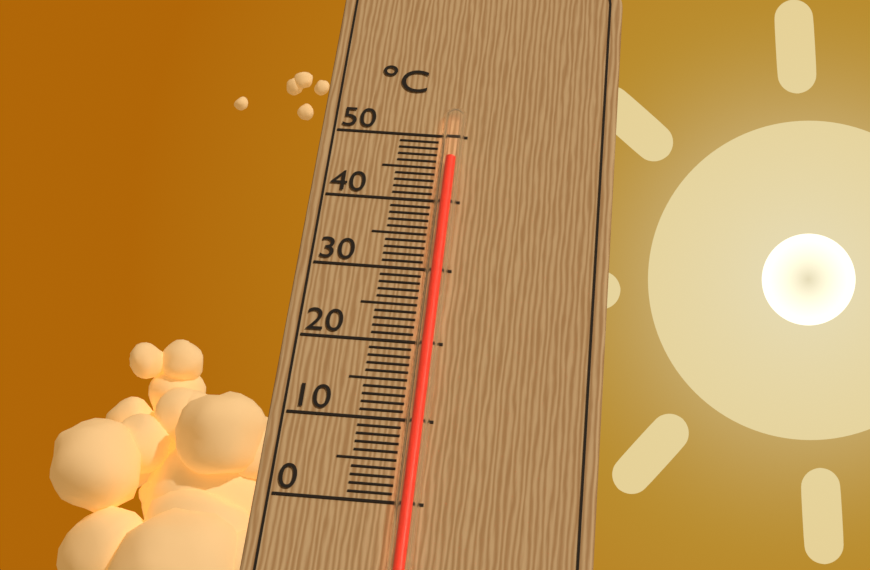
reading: 46 °C
